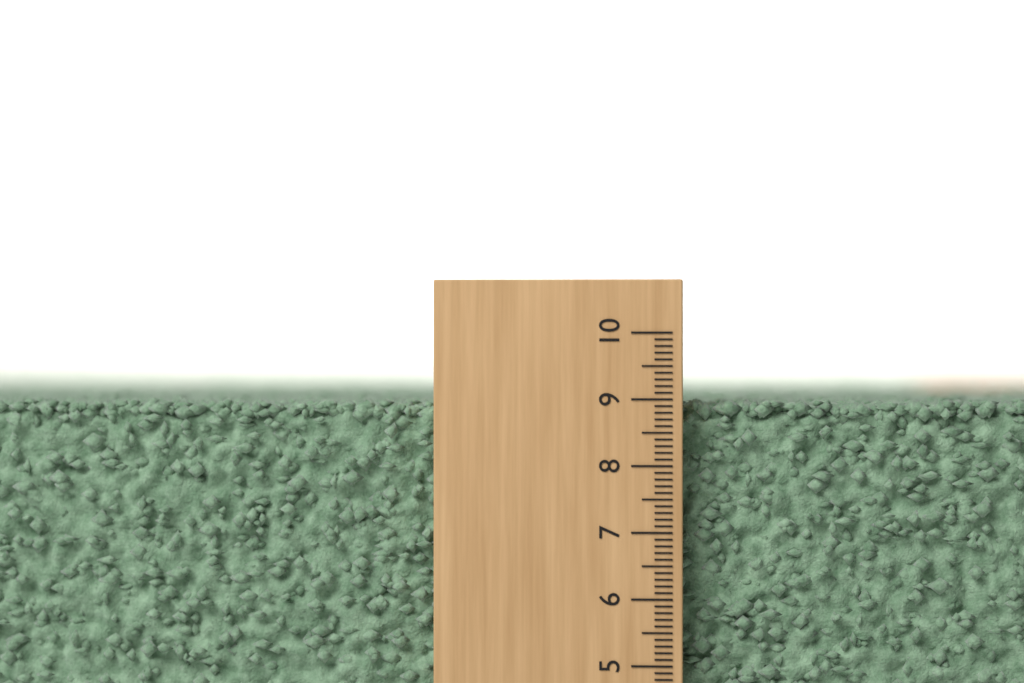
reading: 9.0 (no unit)
